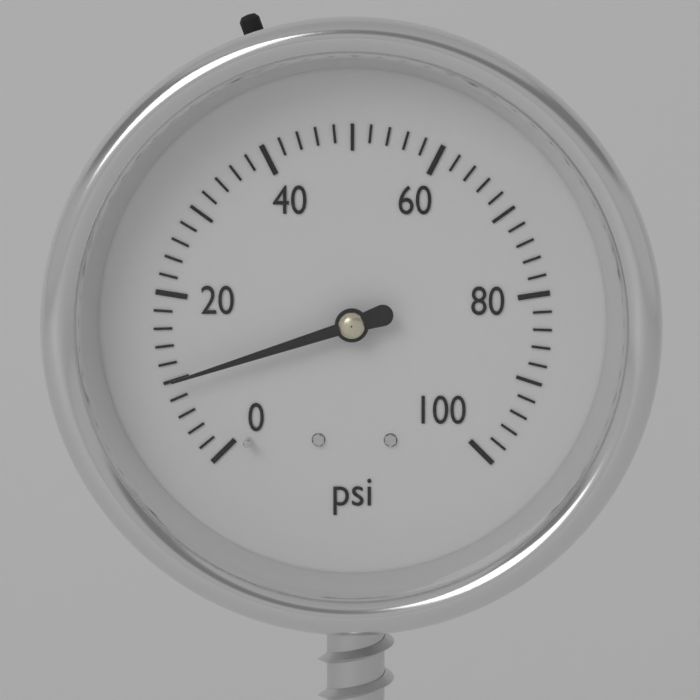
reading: 10 psi
